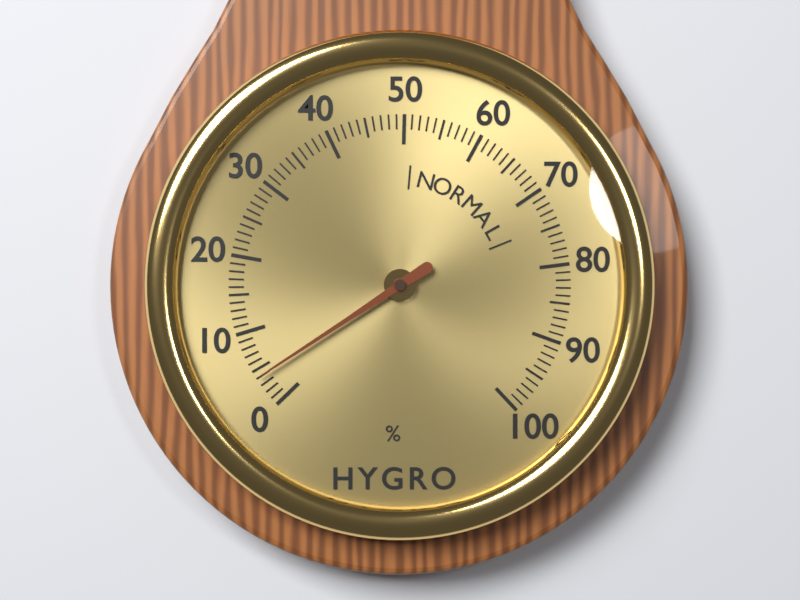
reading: 4 %
